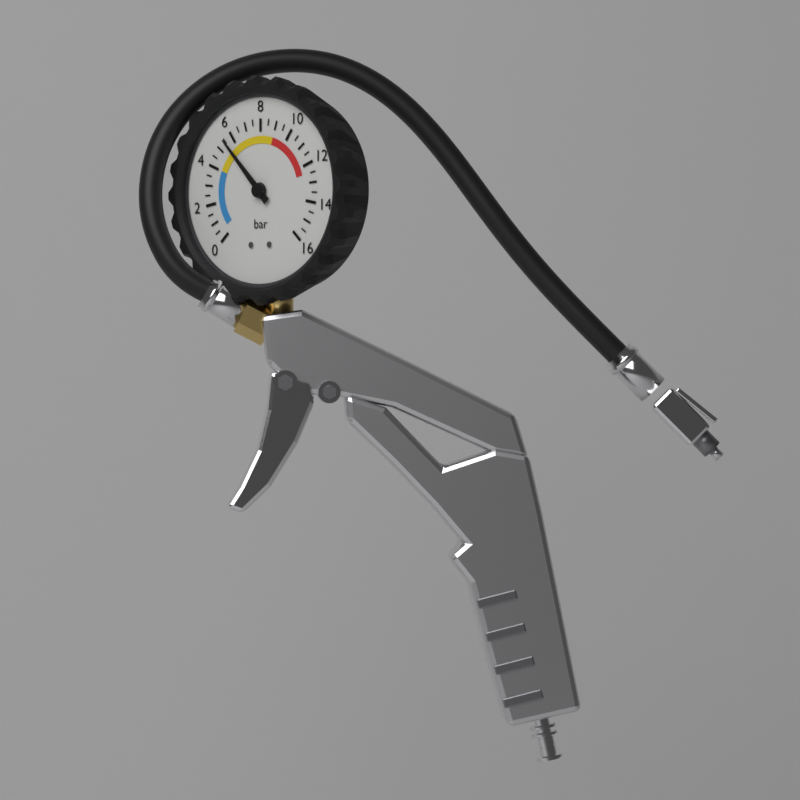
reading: 5.5 bar
